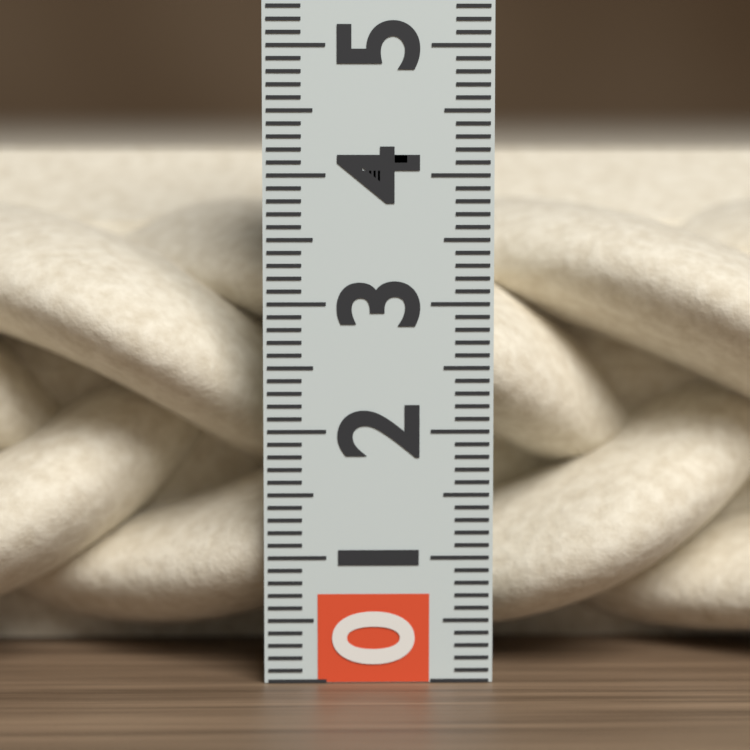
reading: 4.2 (no unit)
